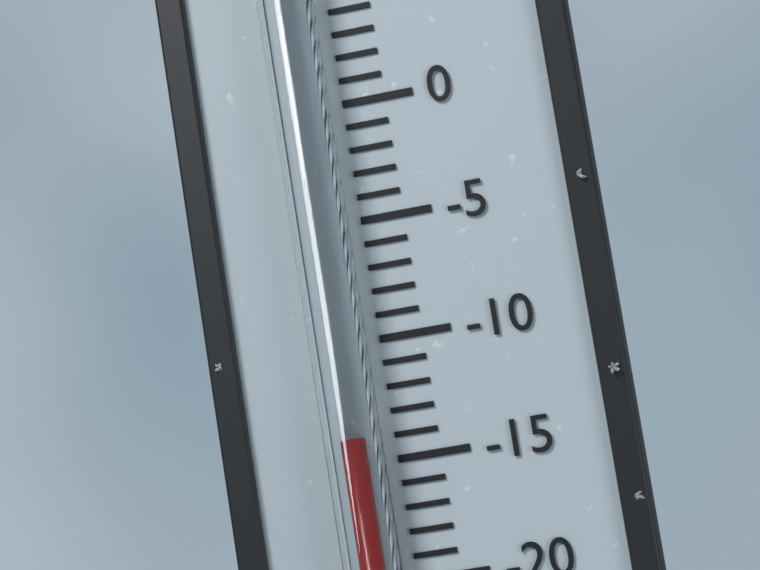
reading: -14 °C
